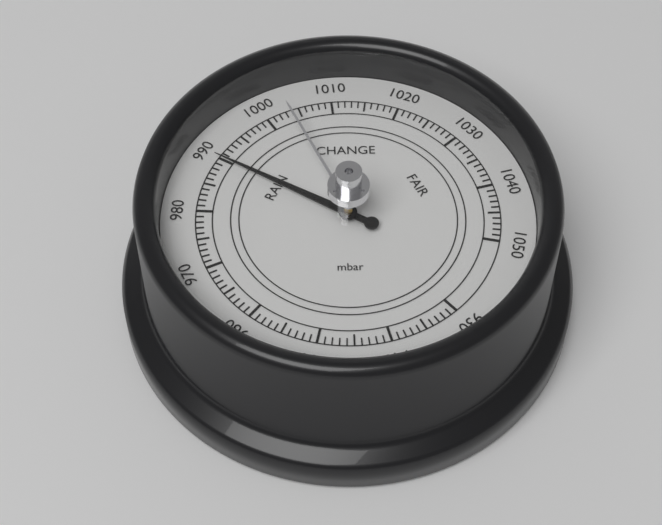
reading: 990 mbar
